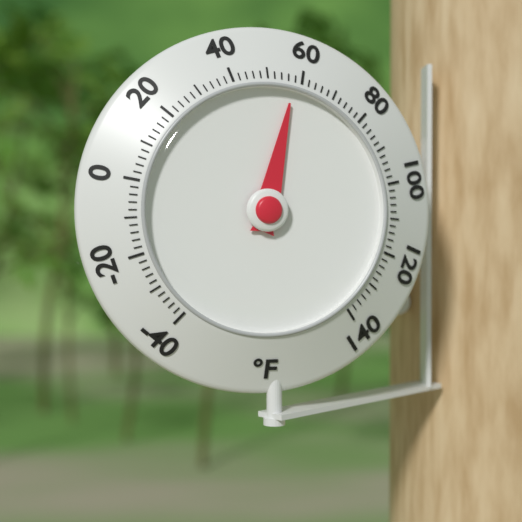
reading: 58 °F
